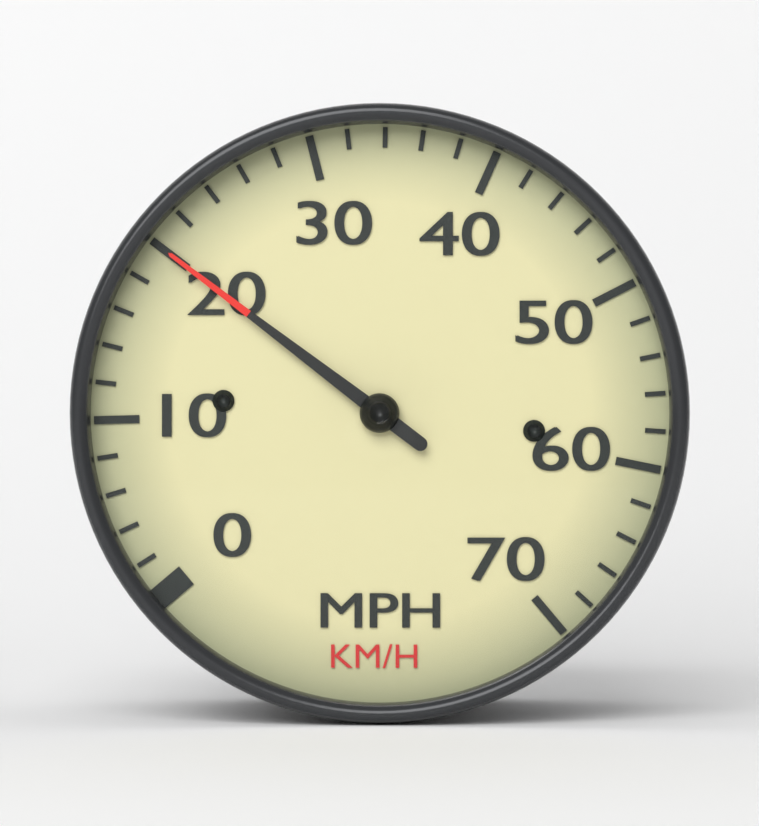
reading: 20 mph
